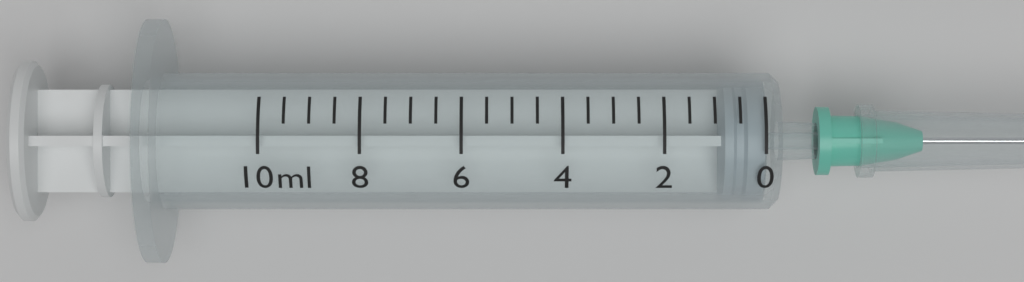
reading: 0.0 ml
